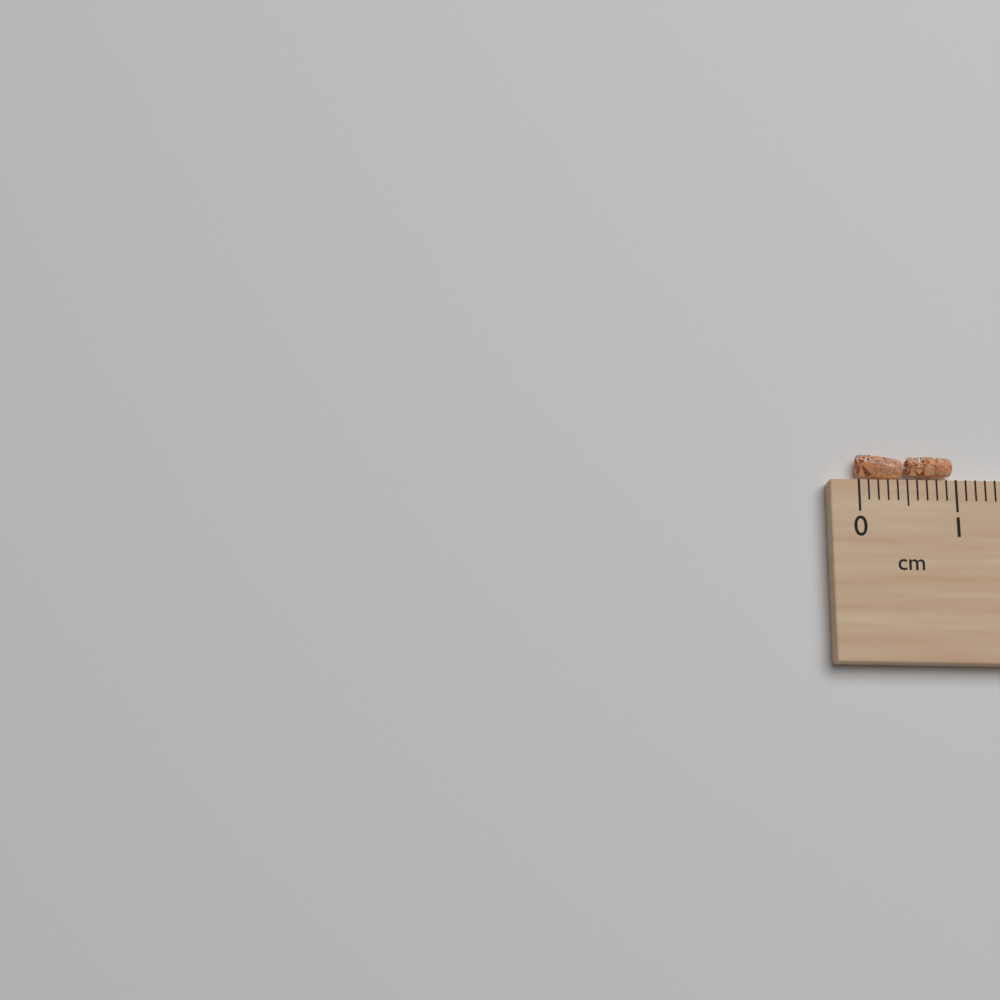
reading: 1.0 cm
